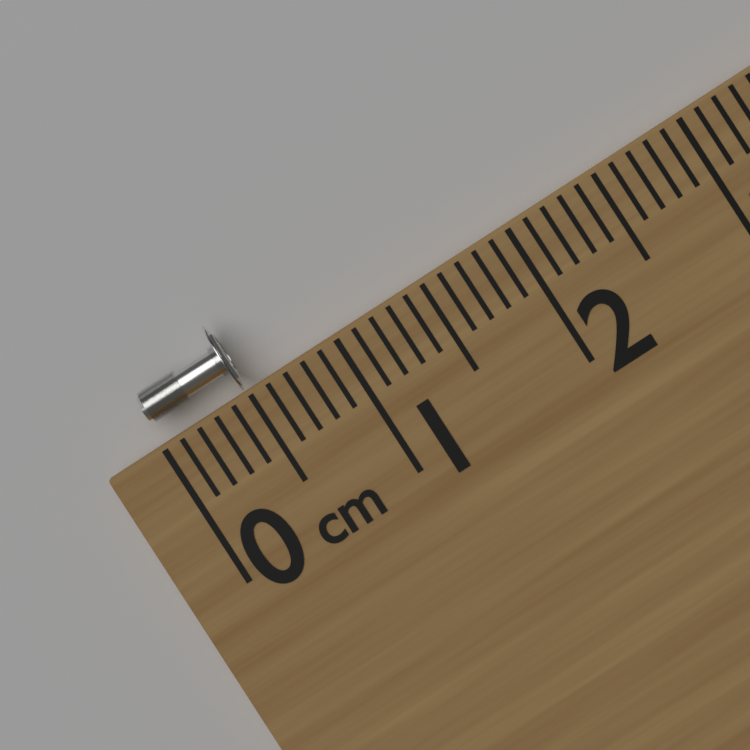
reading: 0.5 cm
